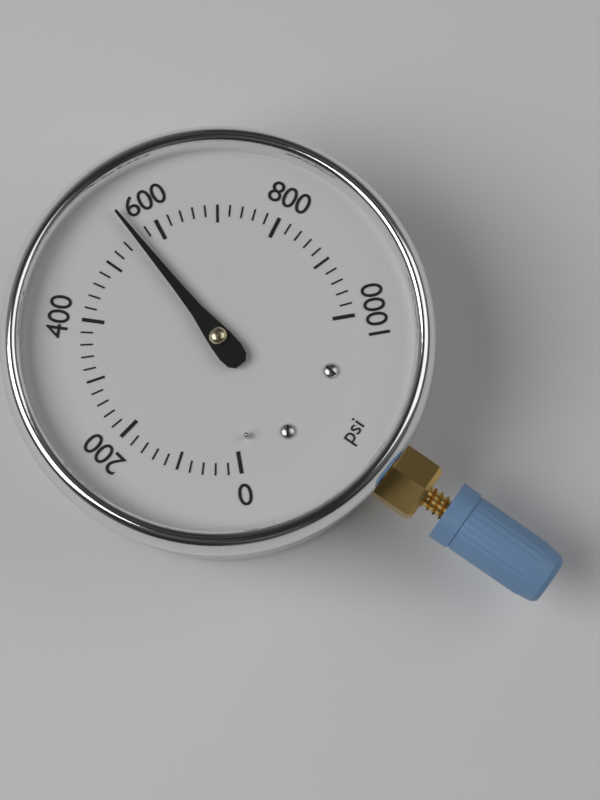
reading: 560 psi
